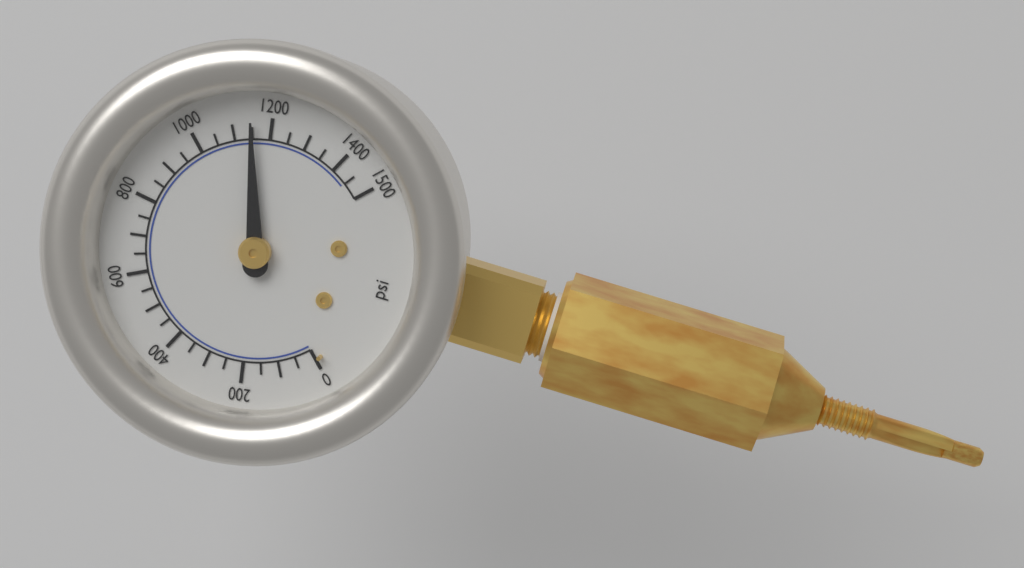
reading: 1150 psi
